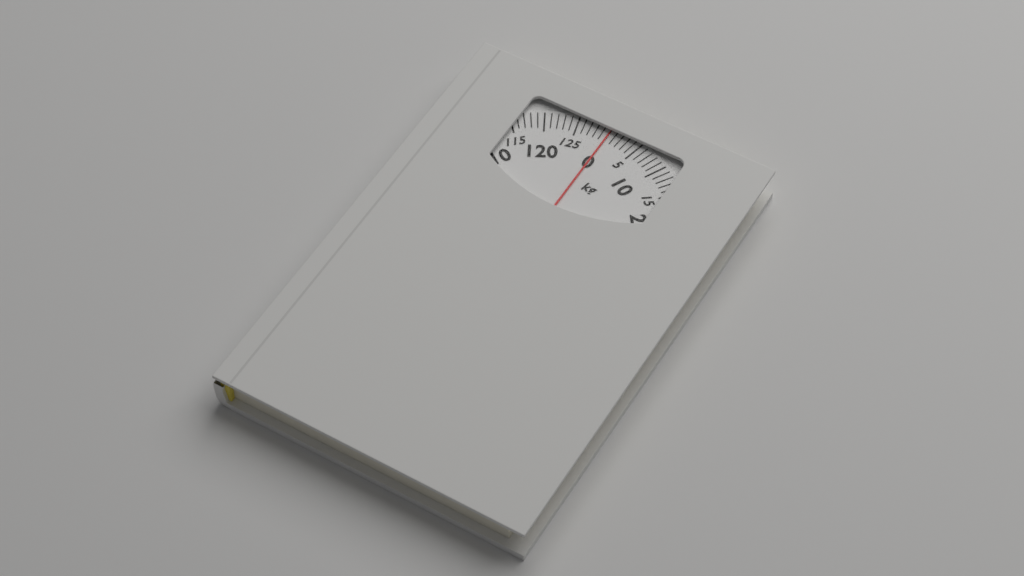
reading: 0 kg
